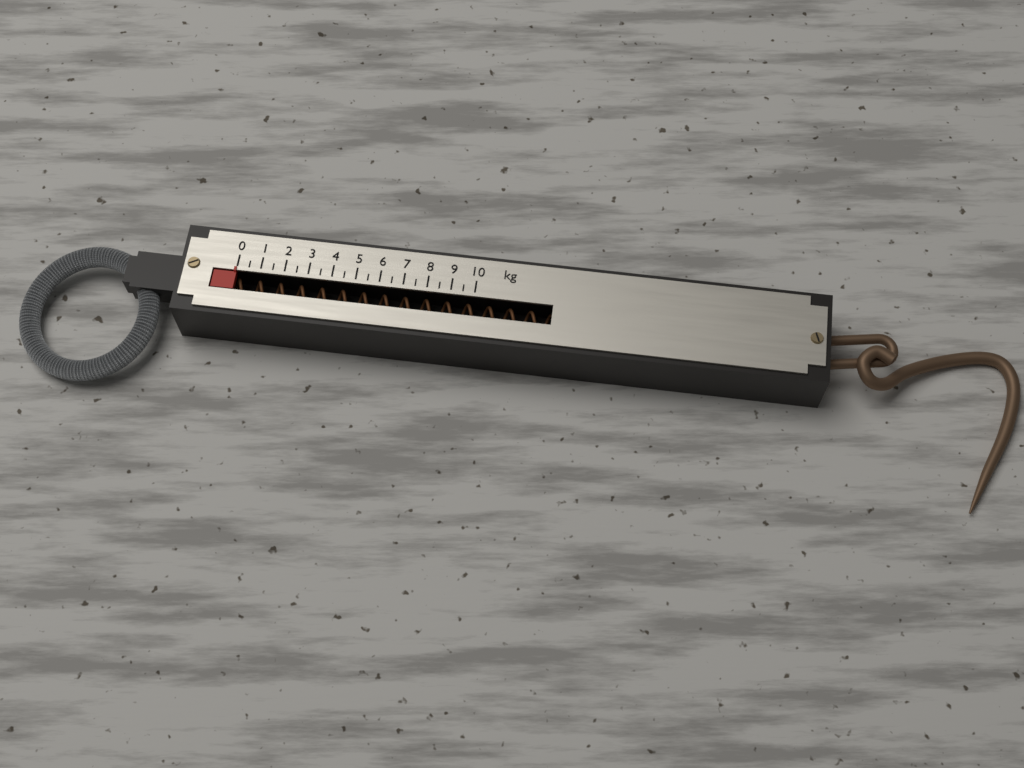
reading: 0.0 kg
